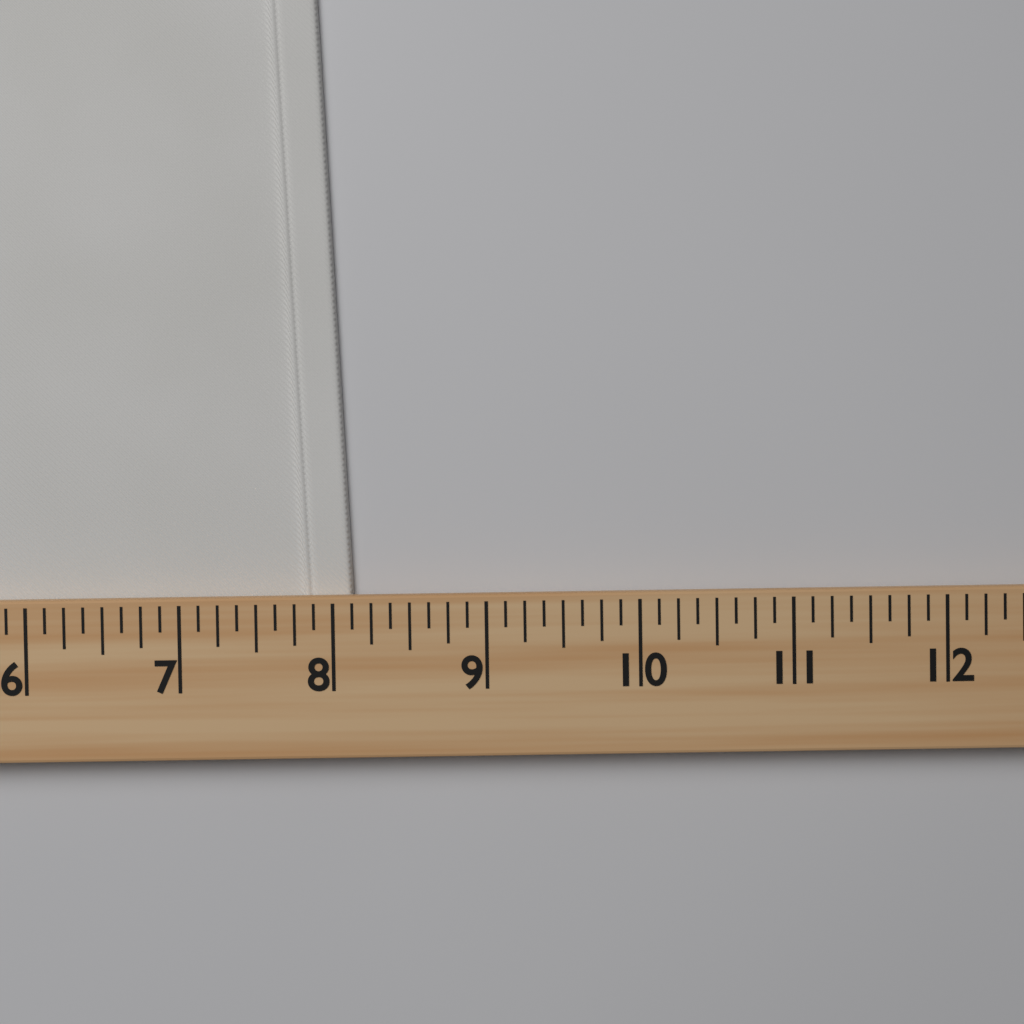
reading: 8.125 (no unit)
